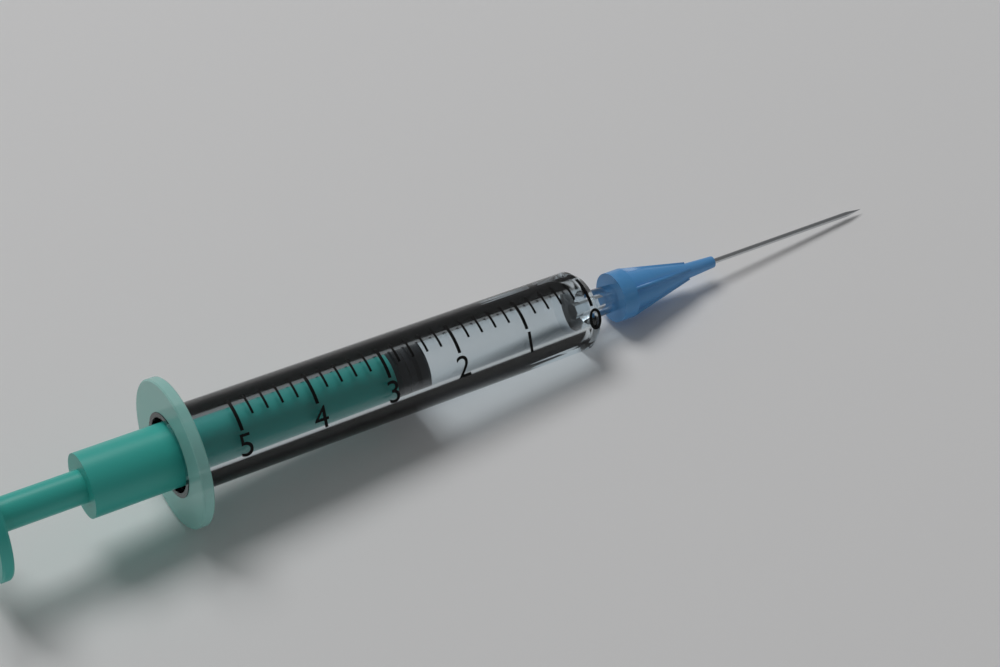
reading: 2.4 (no unit)
